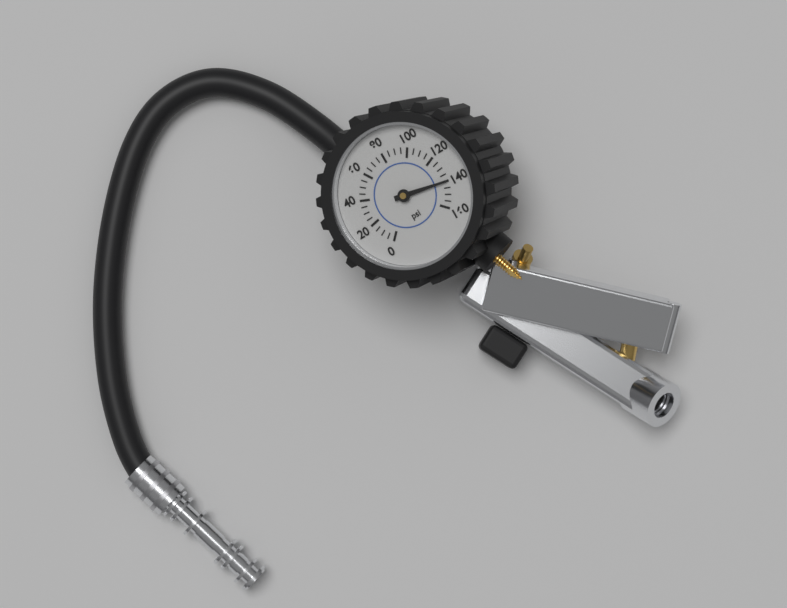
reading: 140 psi
